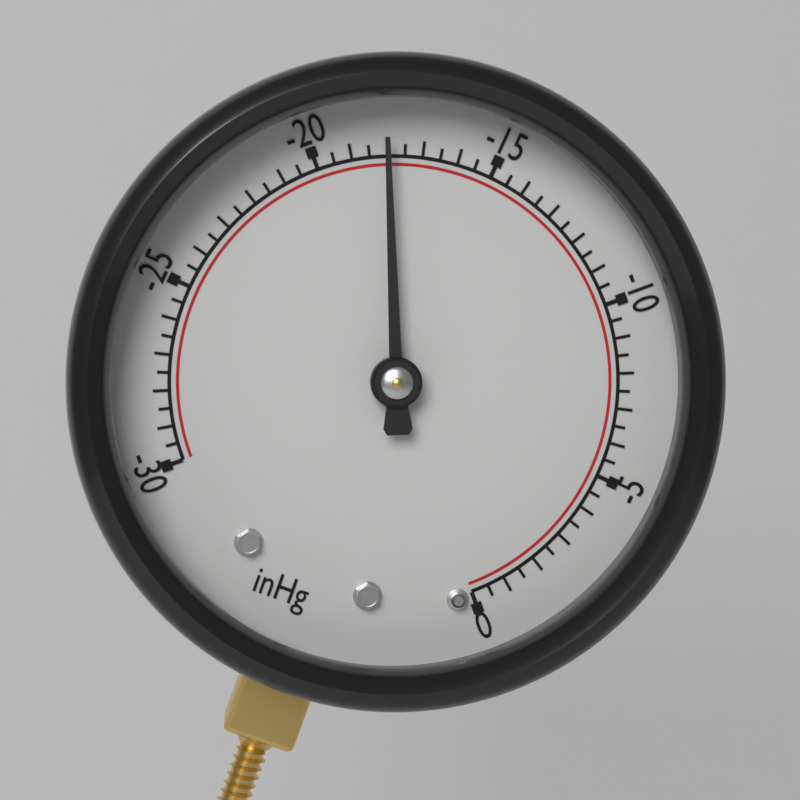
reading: -18.0 inHg
